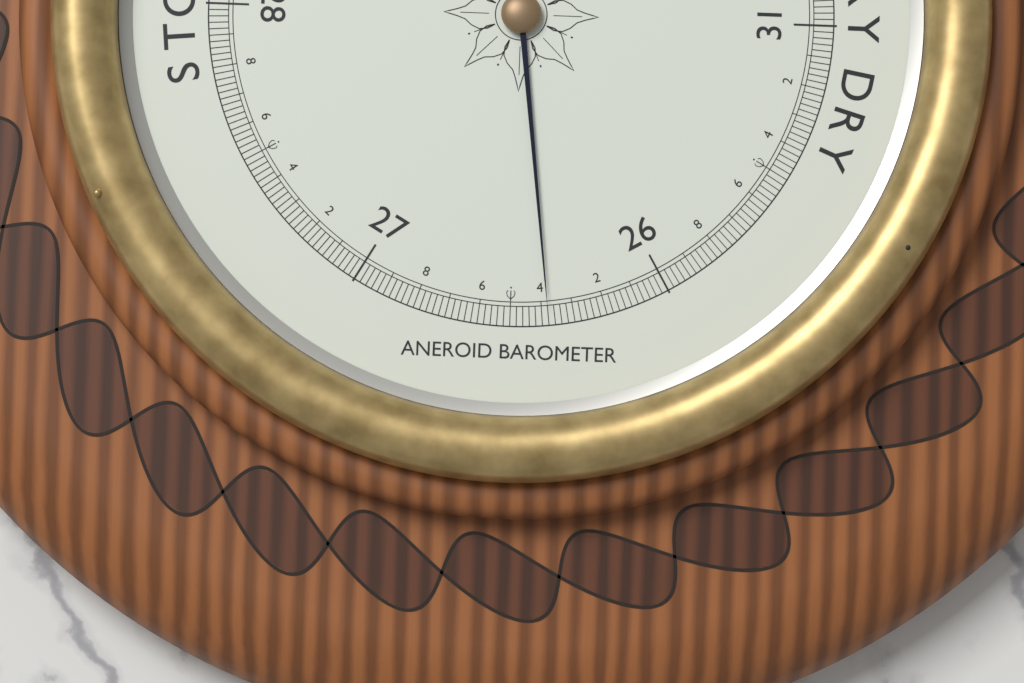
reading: 26.38 inHg
